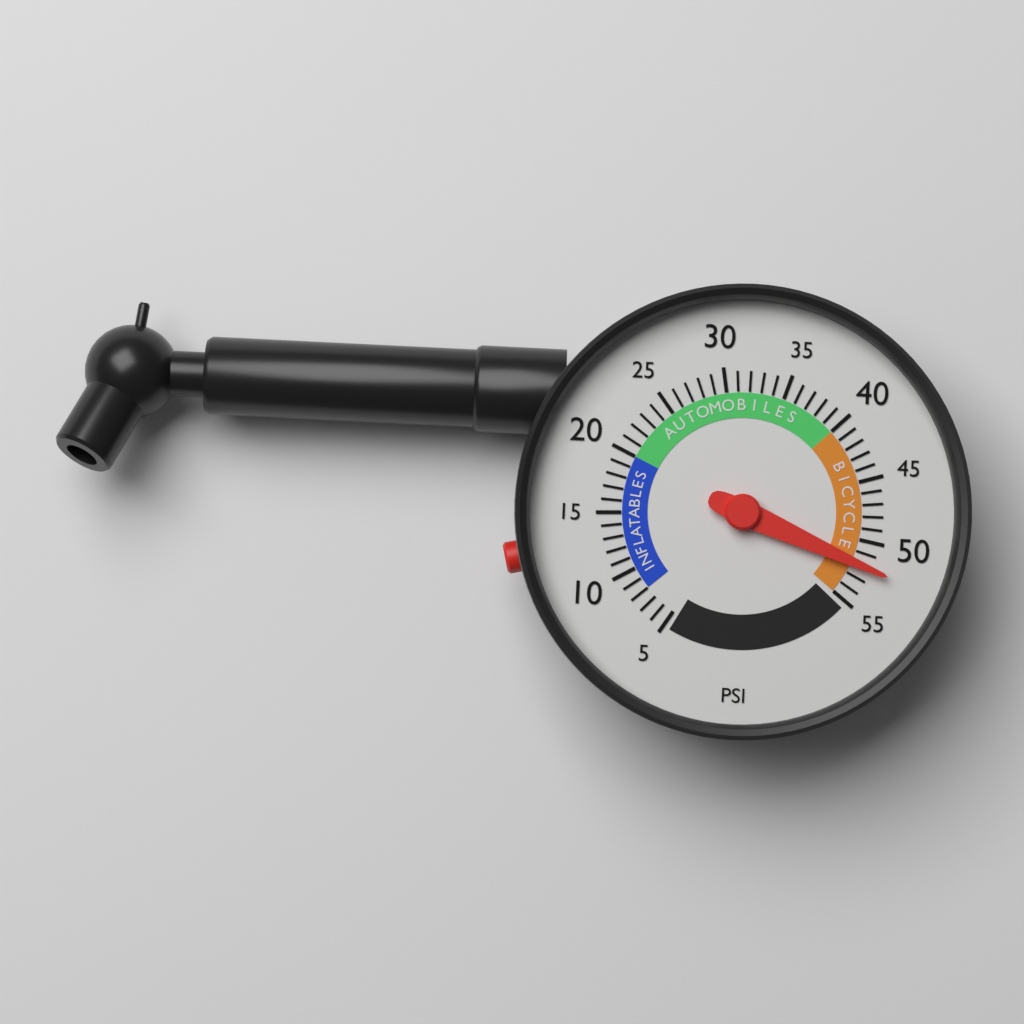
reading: 52 psi
